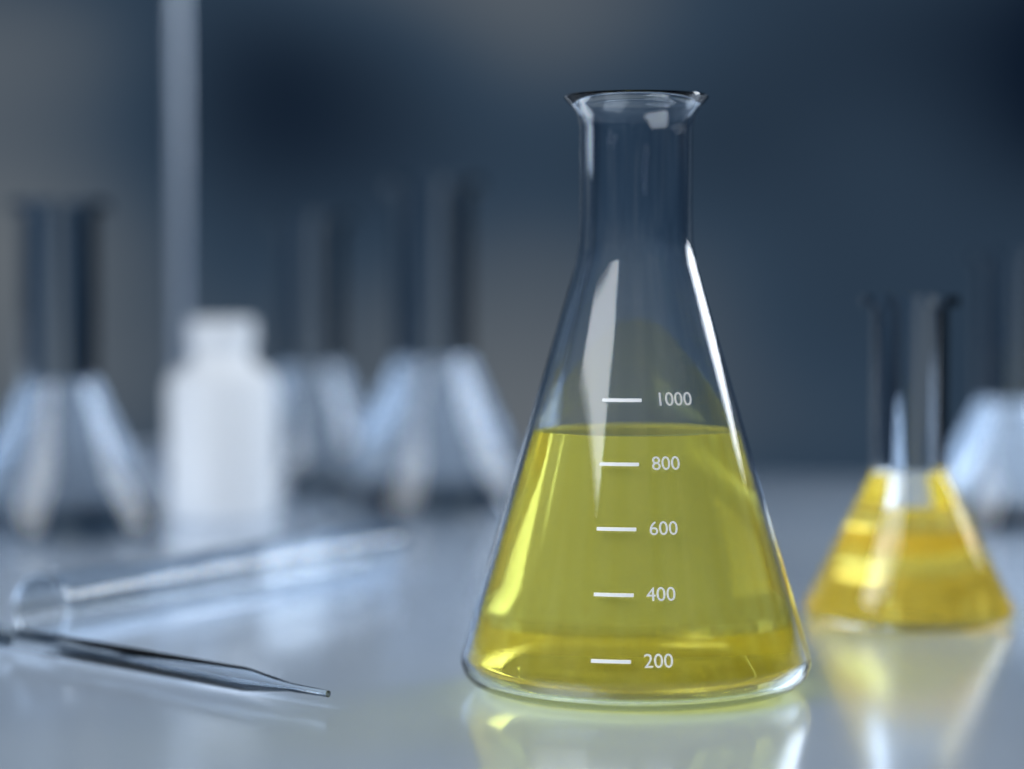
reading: 880 (no unit)
